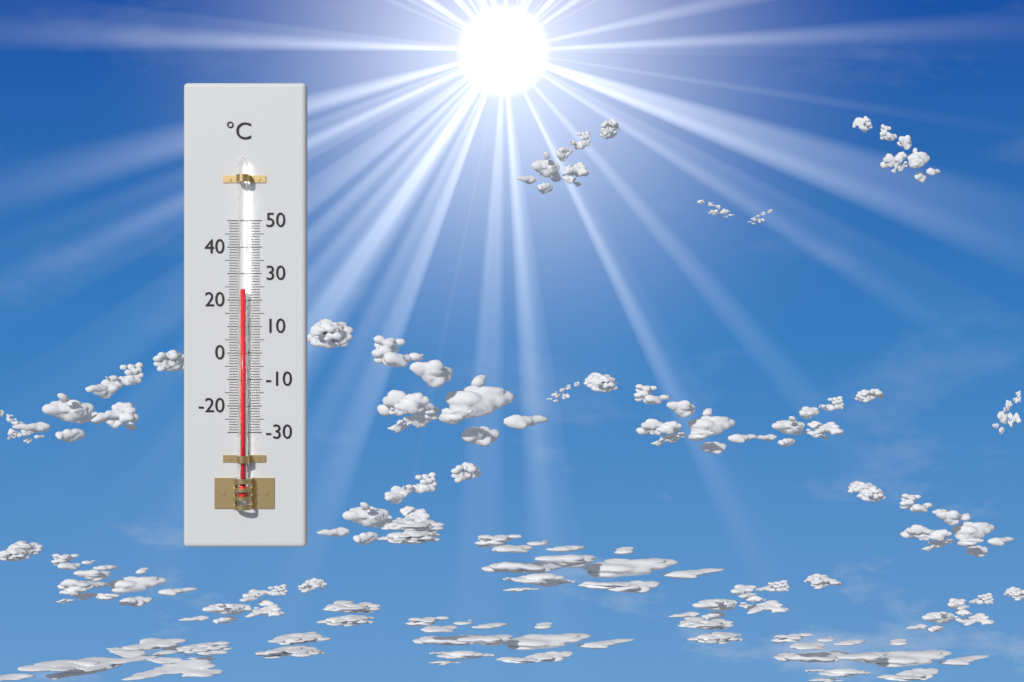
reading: 24 °C
